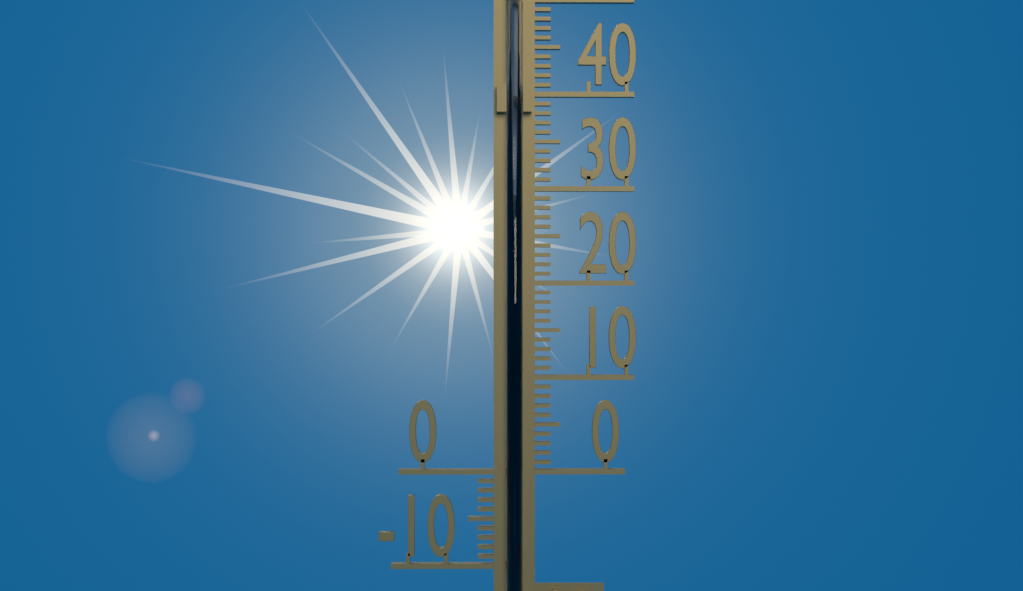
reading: 18 °C
